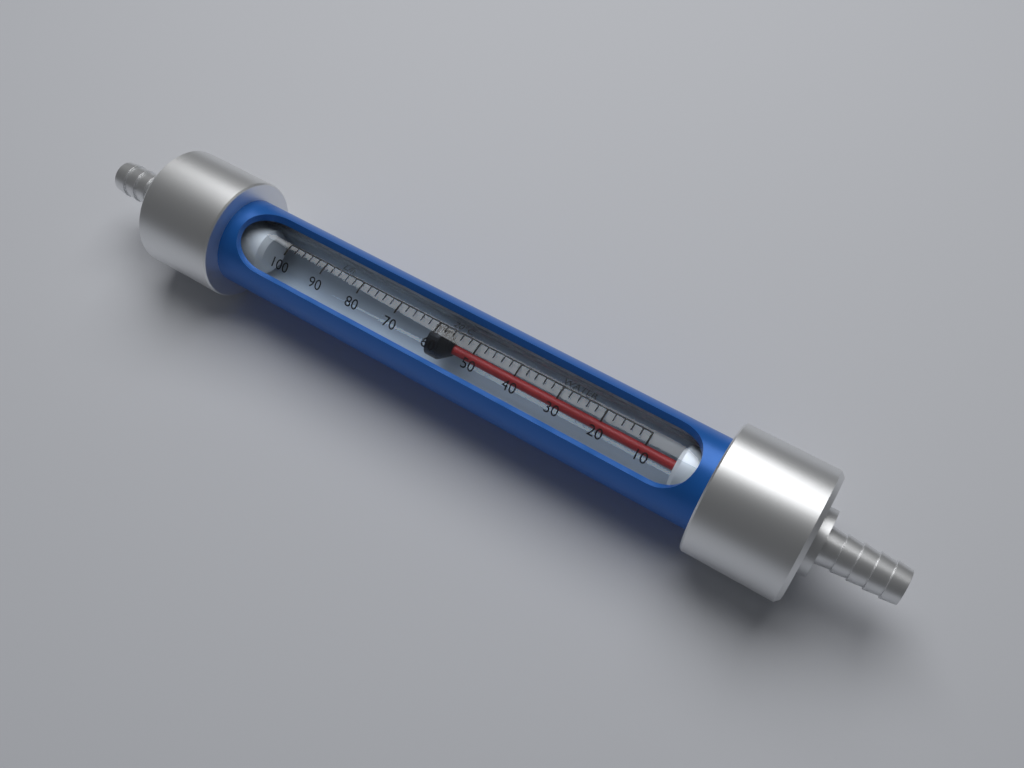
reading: 62 L/h
